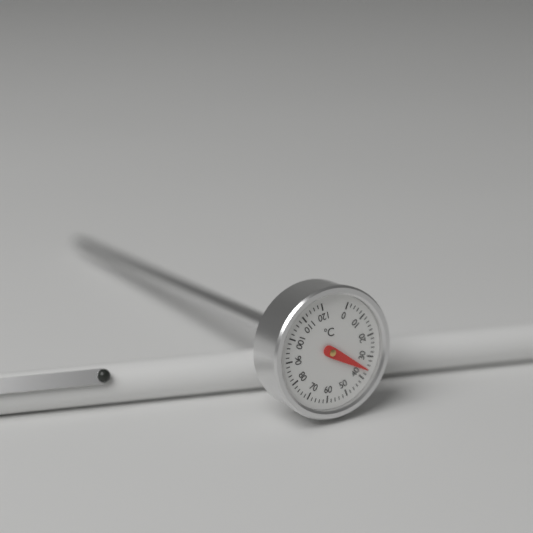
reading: 36 °C
